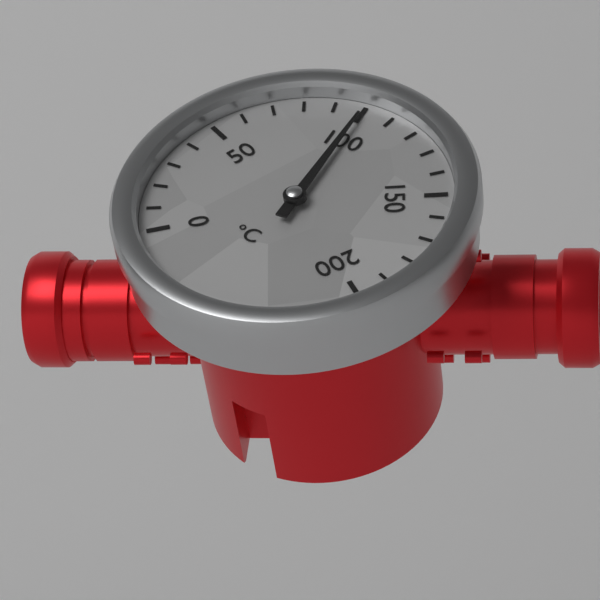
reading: 100 °C
